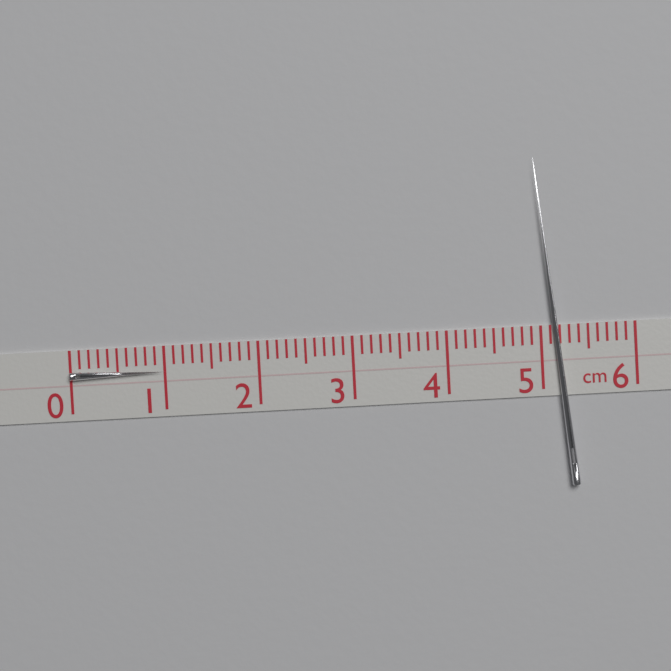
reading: 1.0 cm
